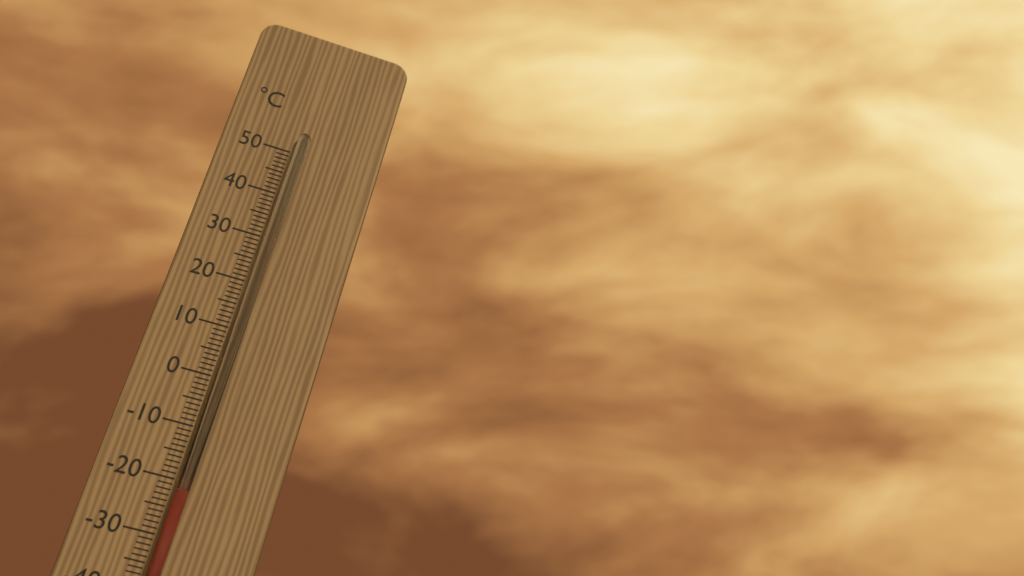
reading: -22 °C
